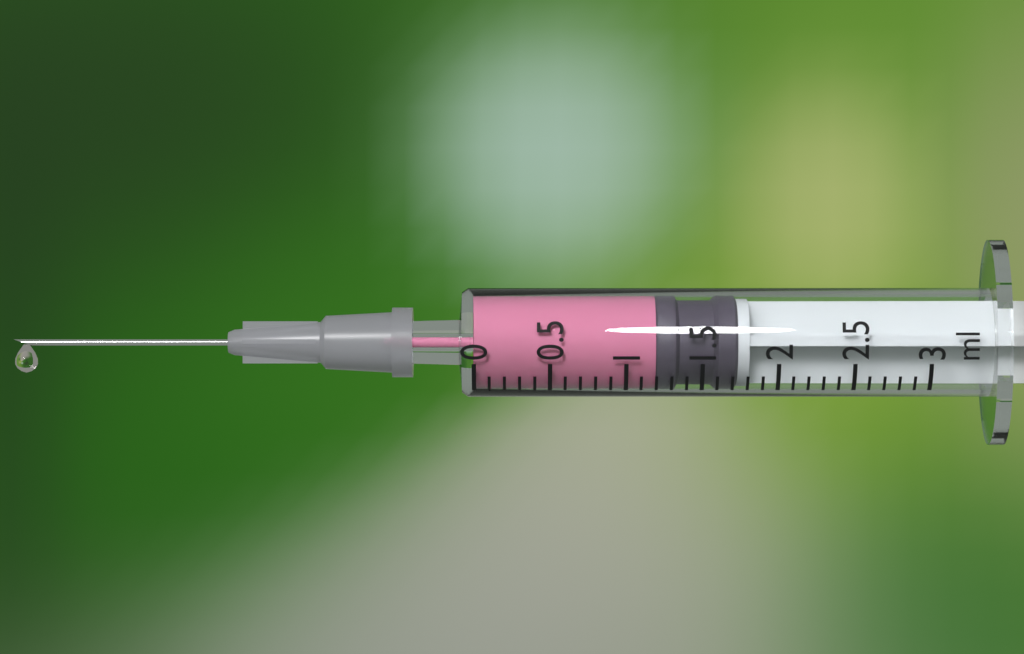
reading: 1.2 ml
